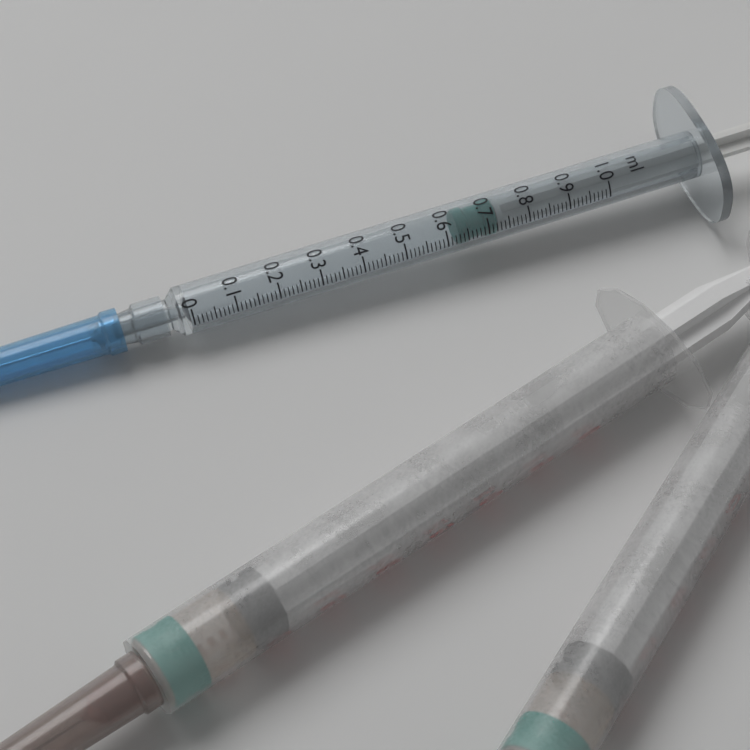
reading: 0.63 ml
